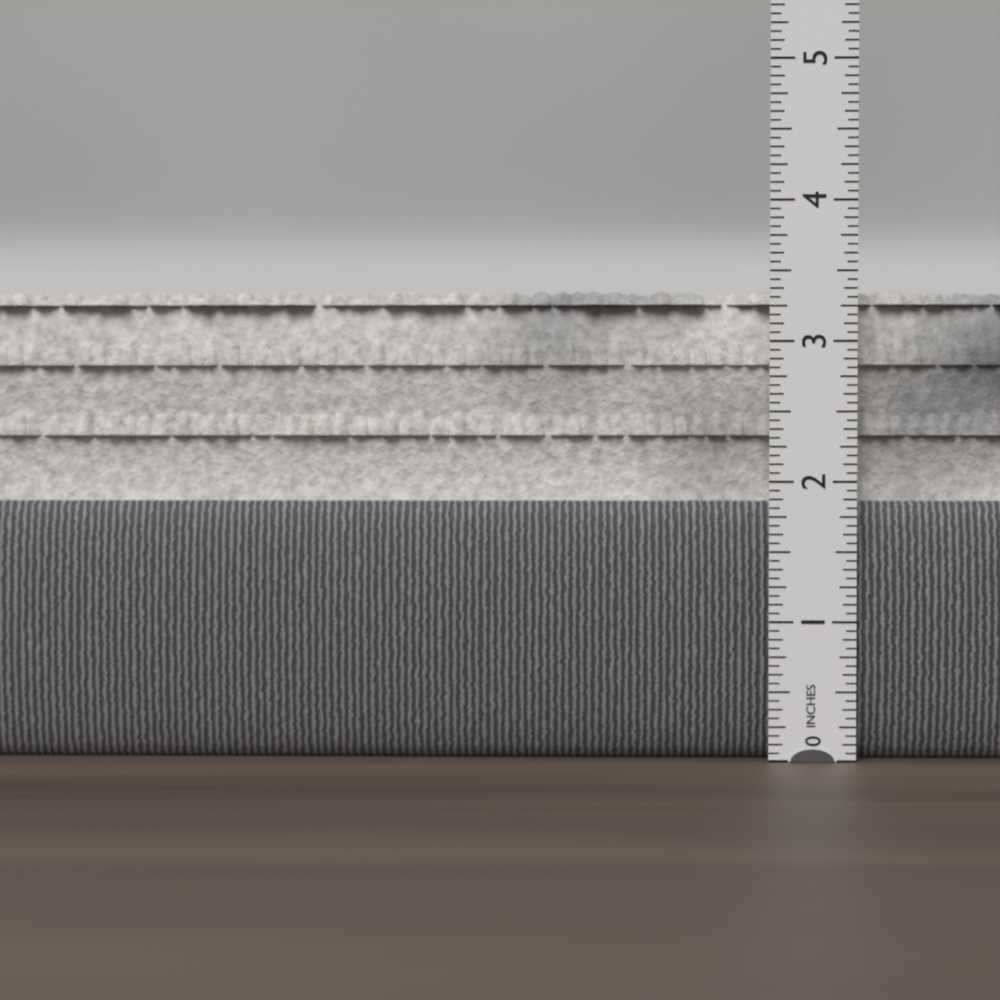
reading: 3.3750 in
